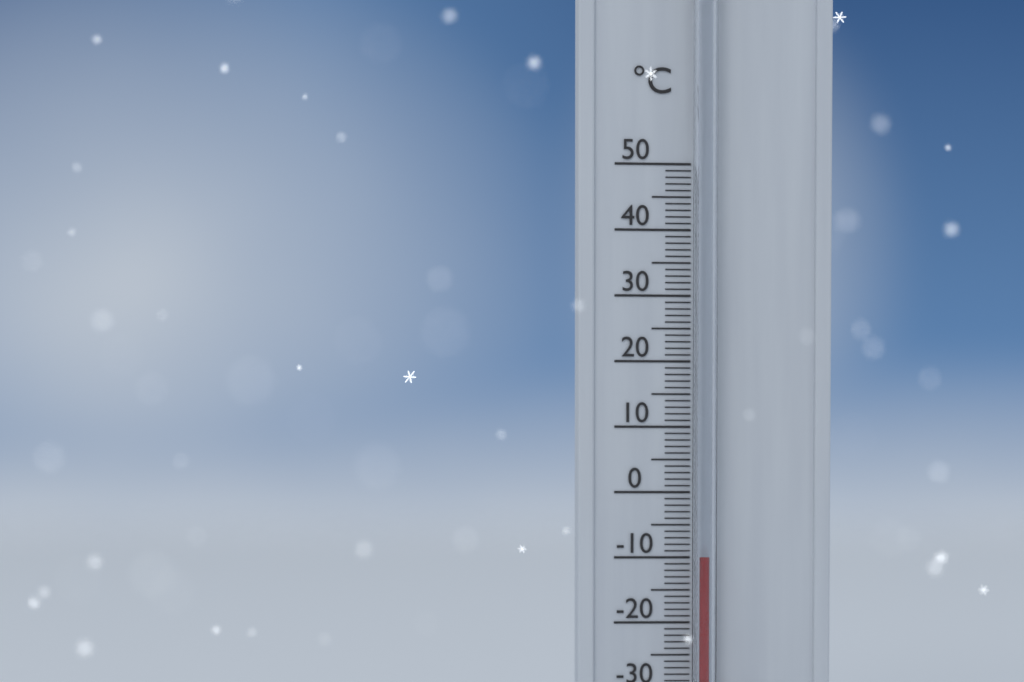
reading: -10 °C
